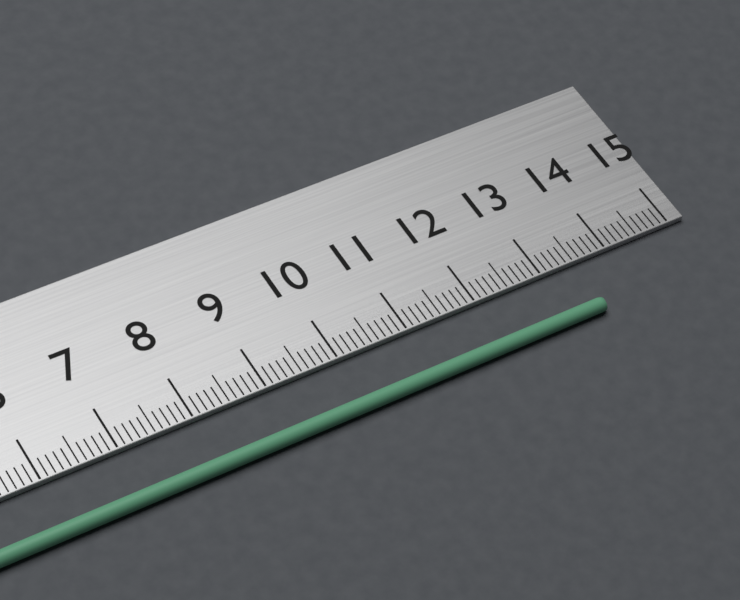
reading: 13.5 cm
